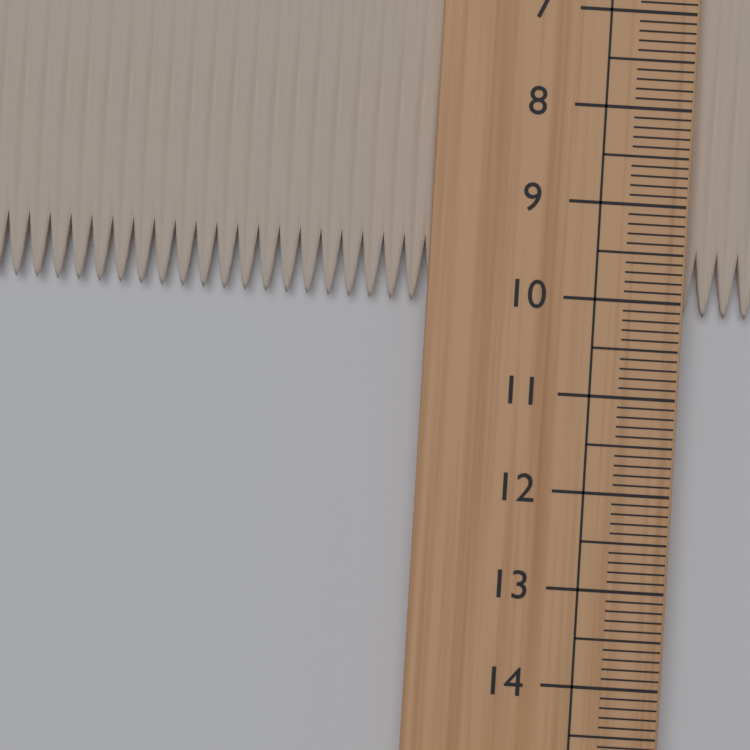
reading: 10.1 cm
